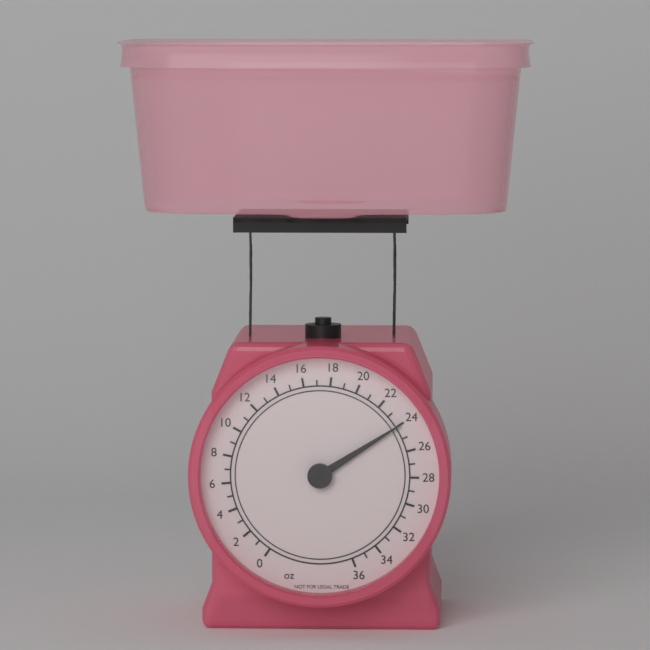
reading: 24 oz
